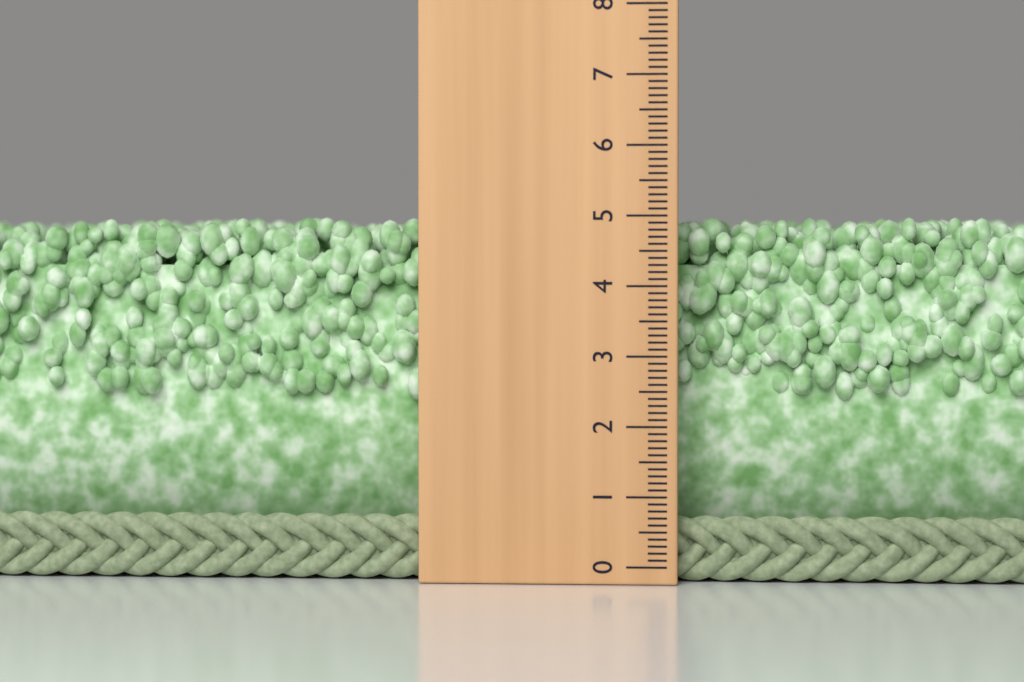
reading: 5.0 (no unit)
